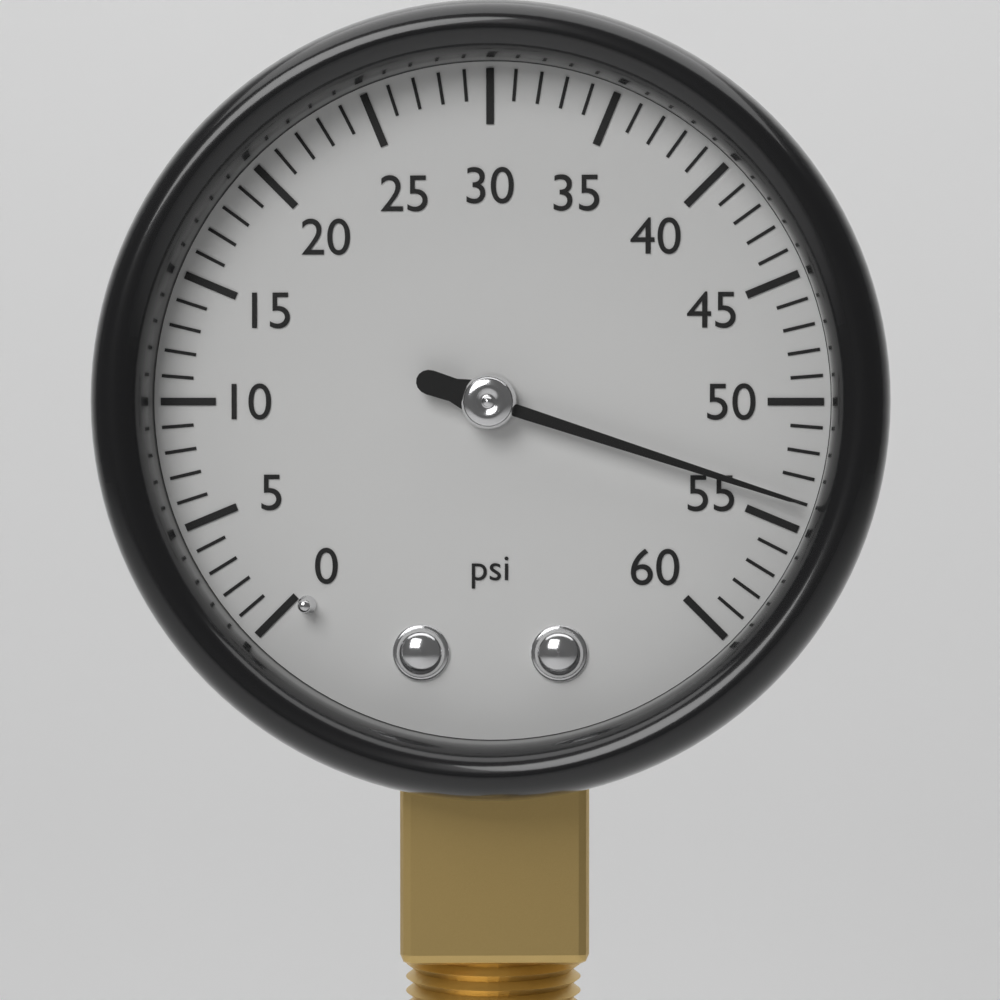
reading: 54 psi
